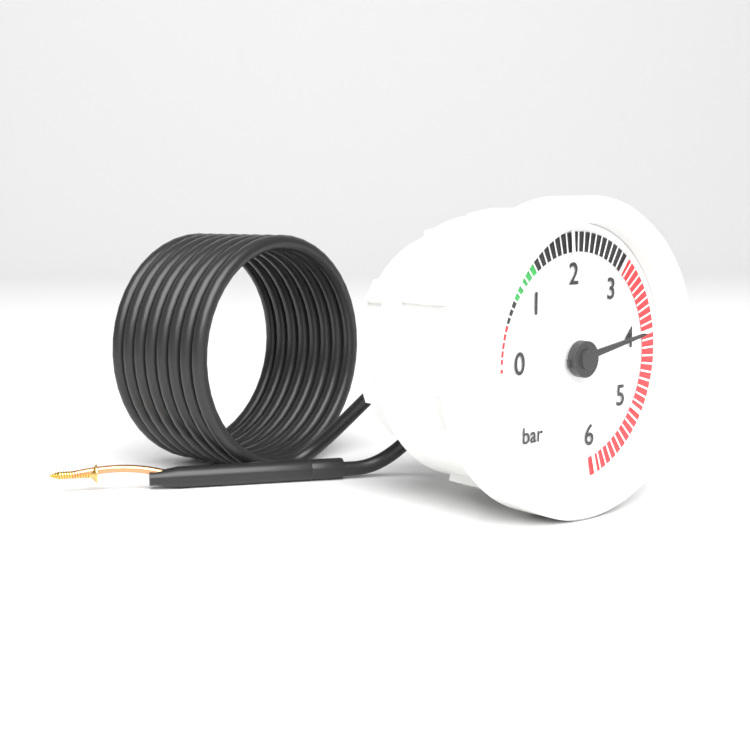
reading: 4.0 bar
